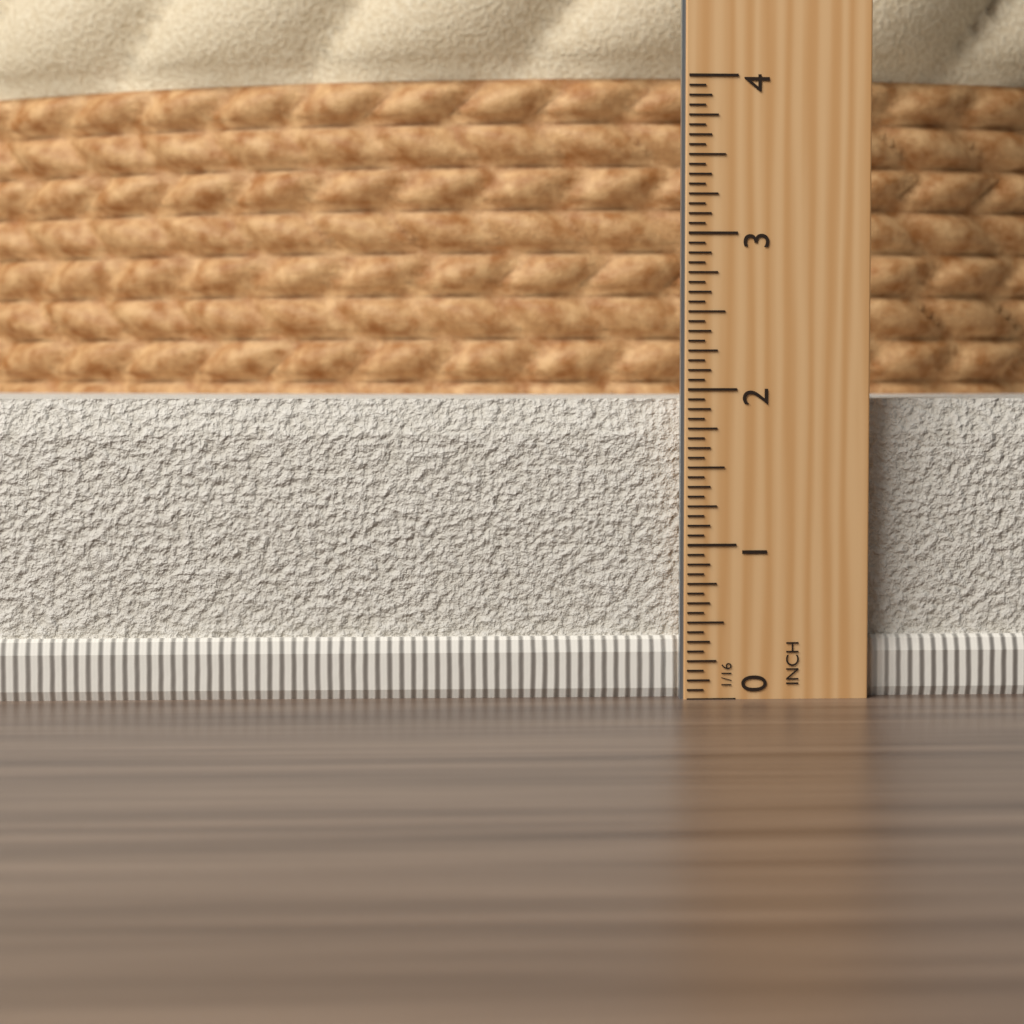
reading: 1.9375 in
